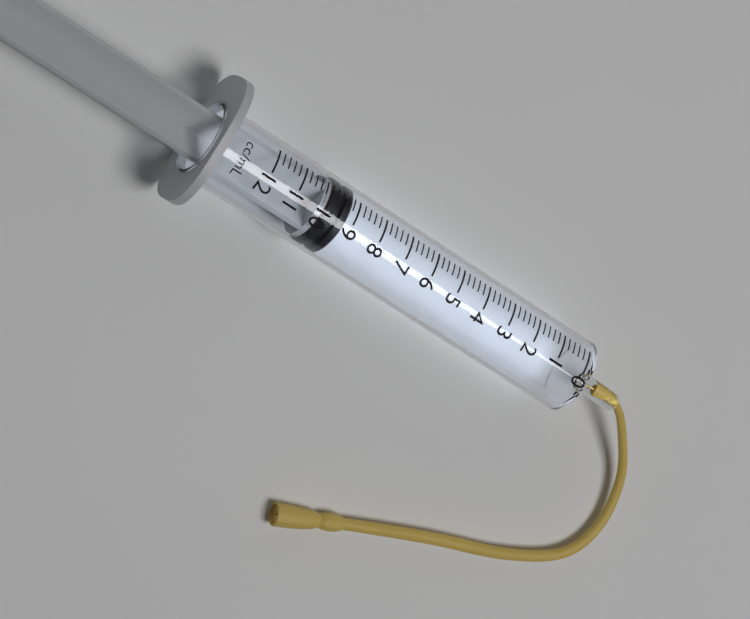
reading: 9.2 ml
